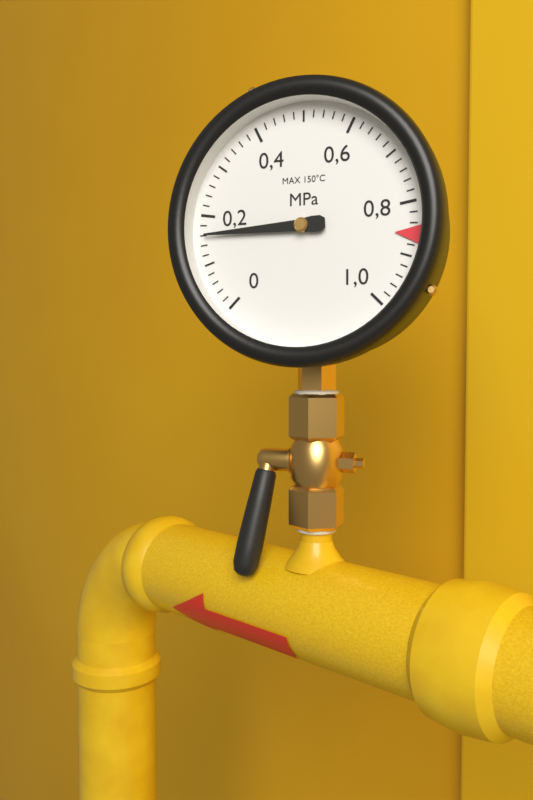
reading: 0.16 MPa
